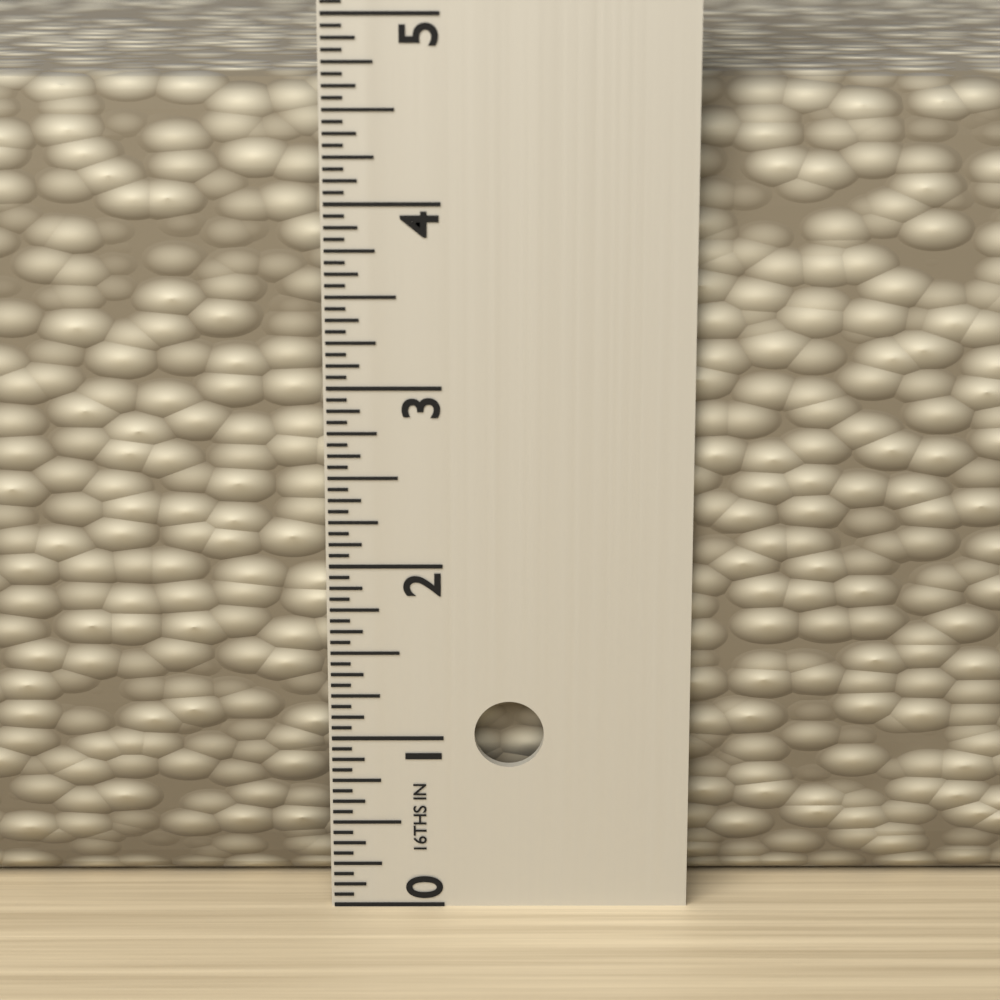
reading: 4.6250 in
